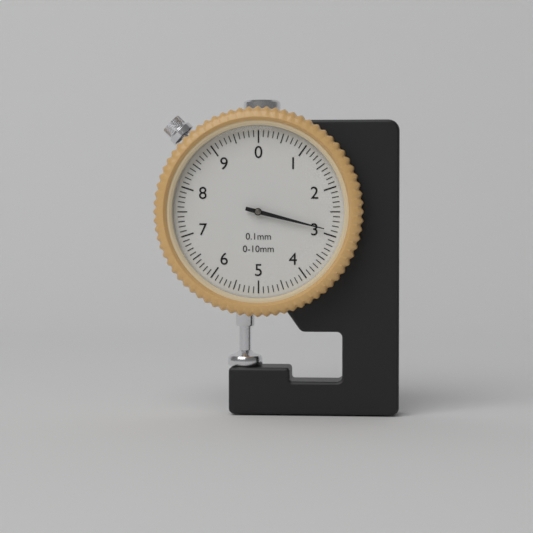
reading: 2.9 mm
